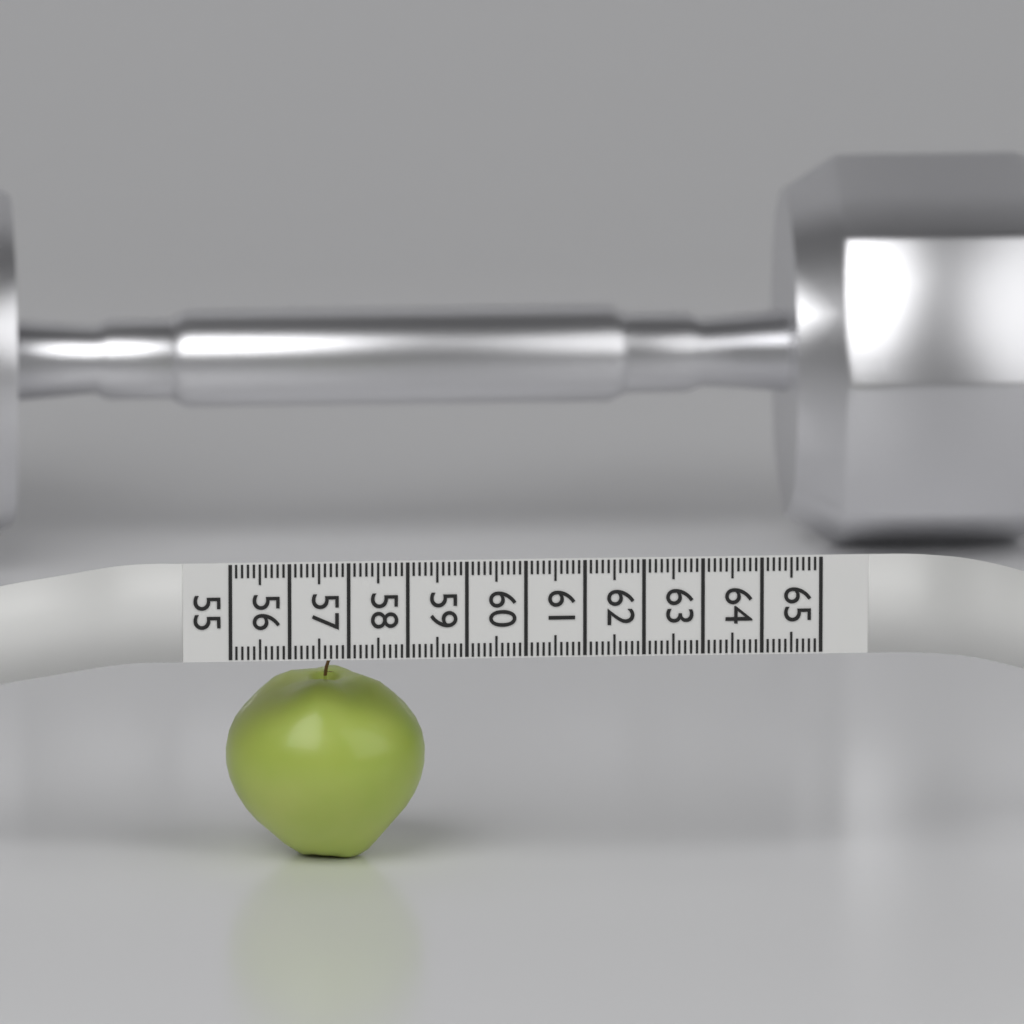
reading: 58.4 (no unit)
